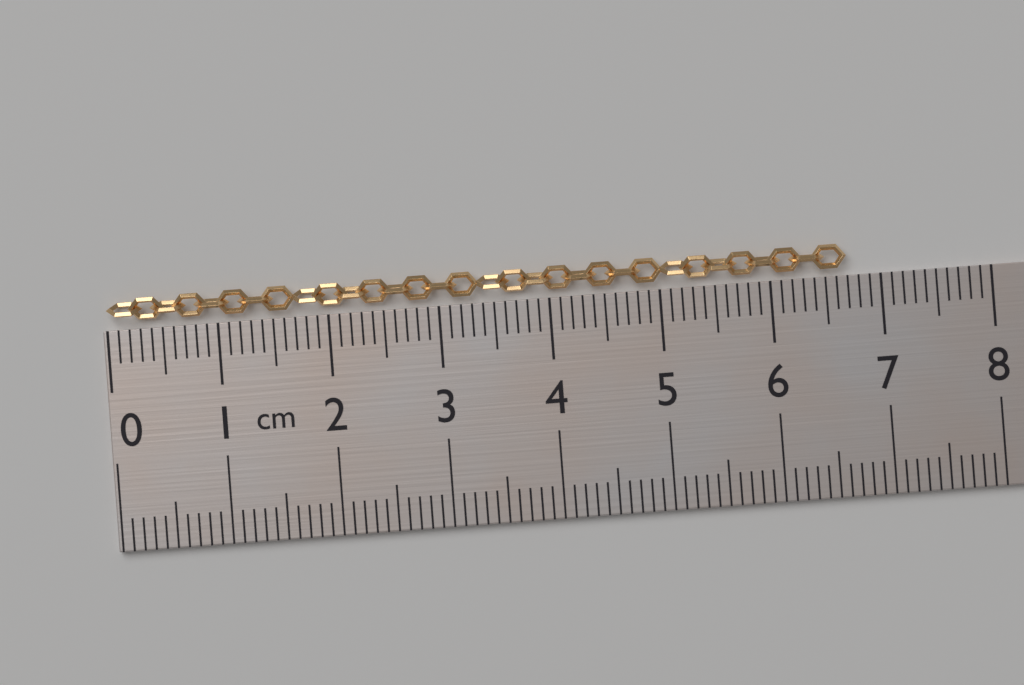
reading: 6.7 cm
